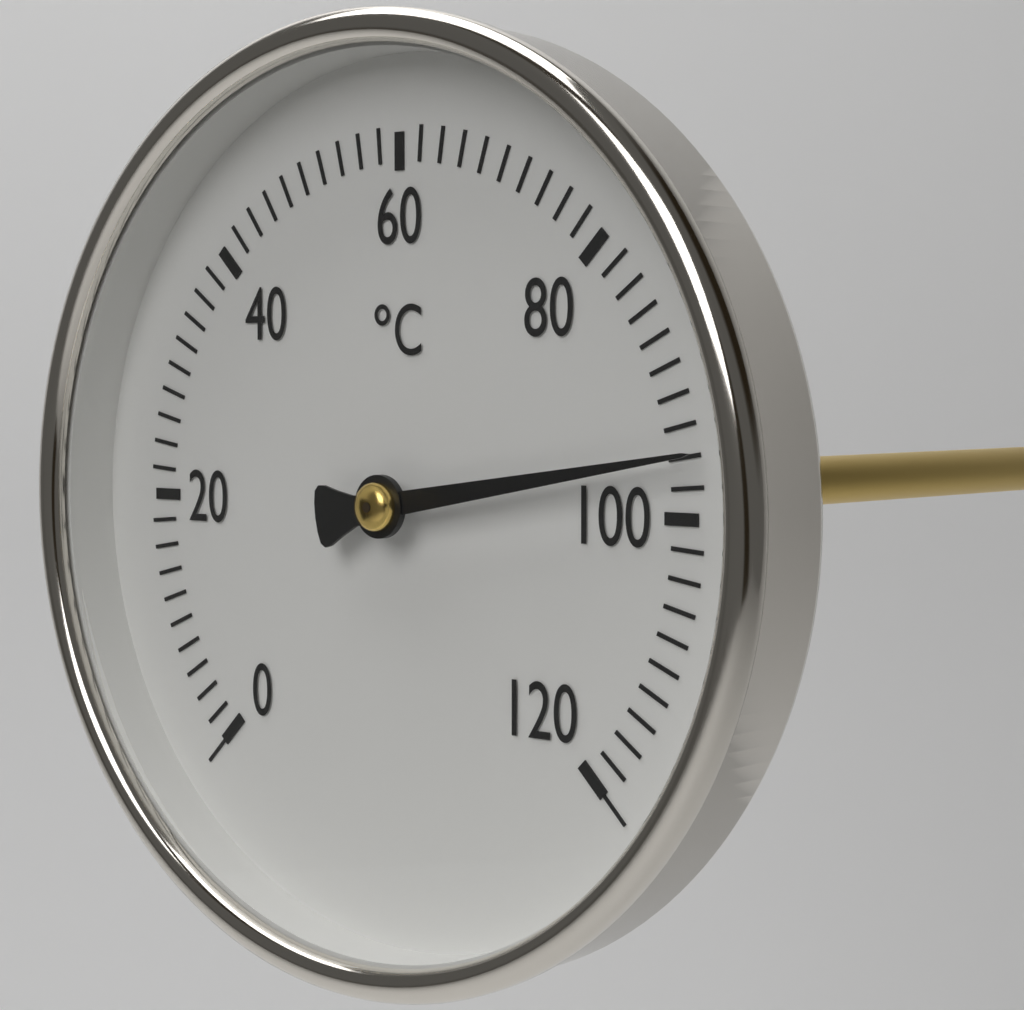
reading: 96 °C
